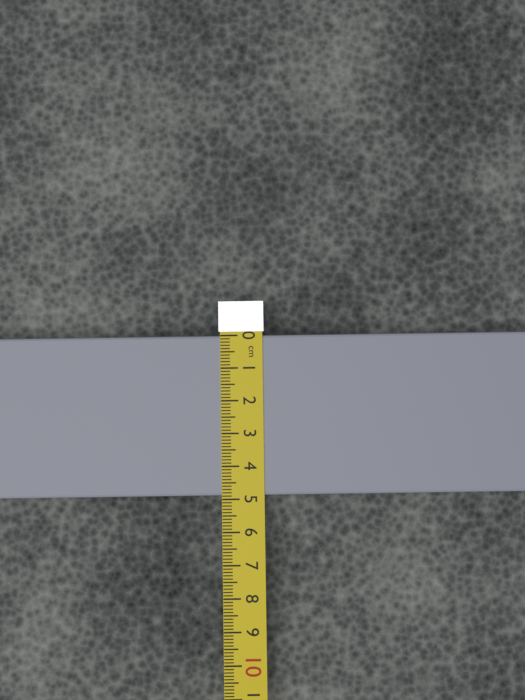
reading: 4.9 cm
